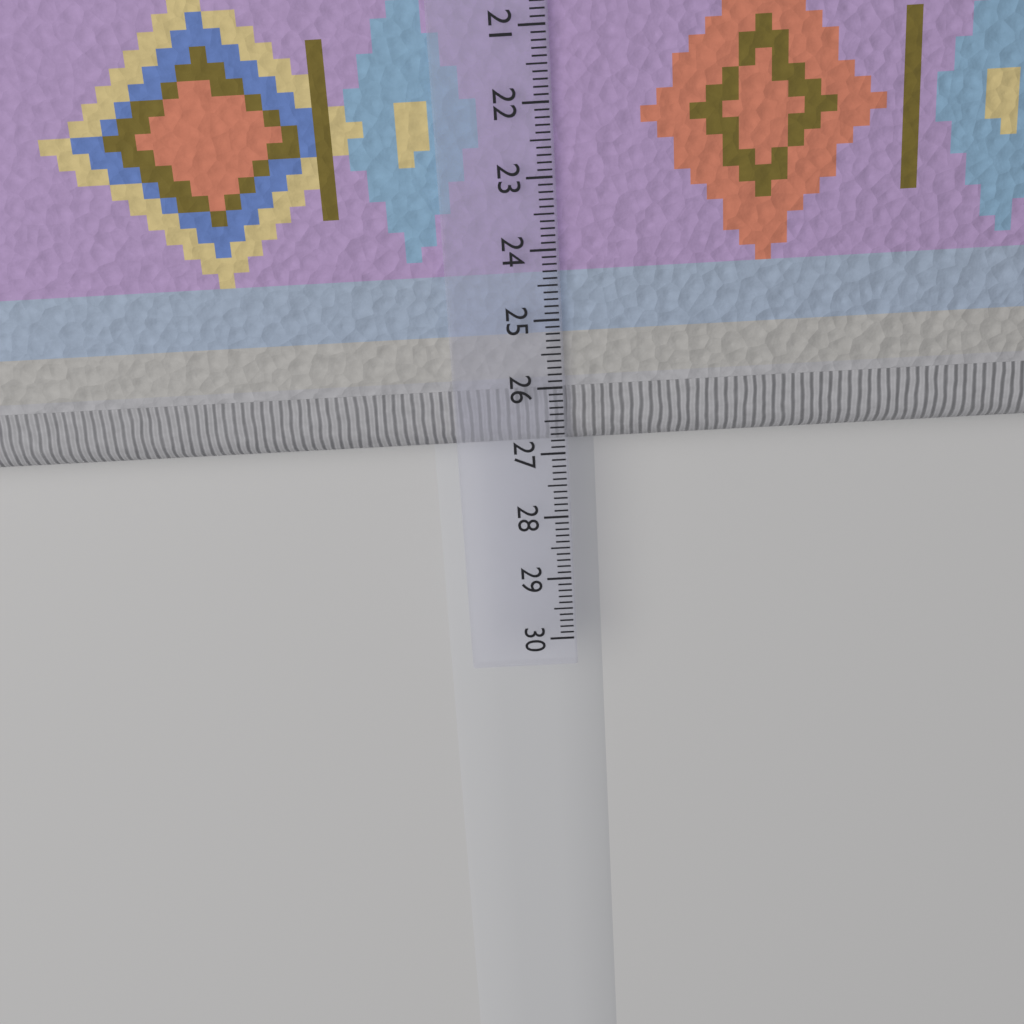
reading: 27.0 cm
